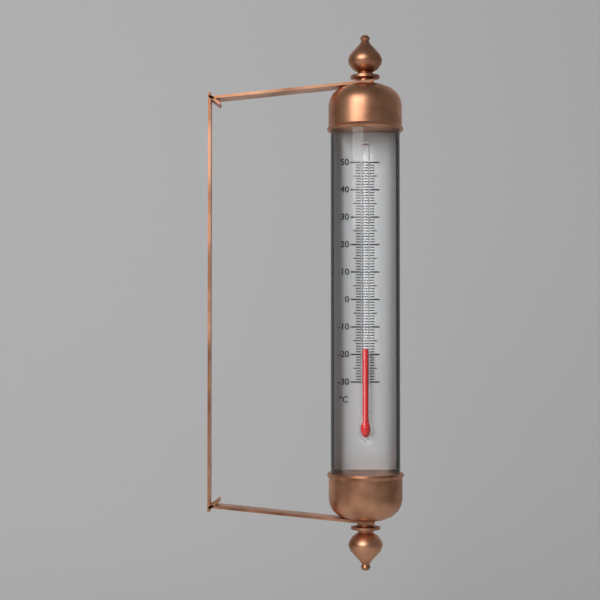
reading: -18 °C
